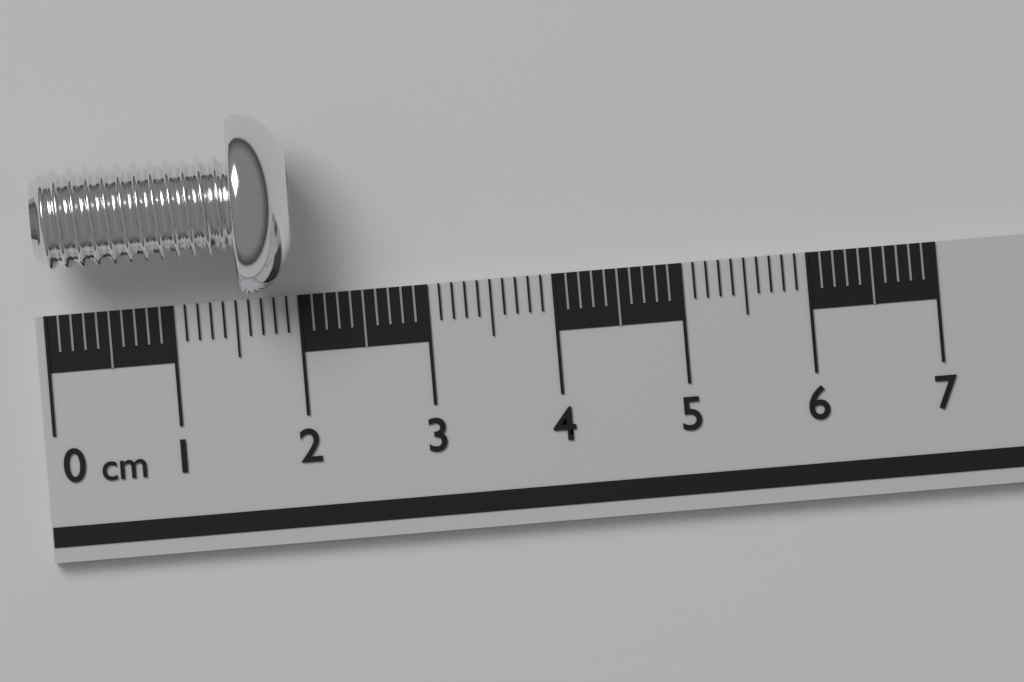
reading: 2.0 cm
